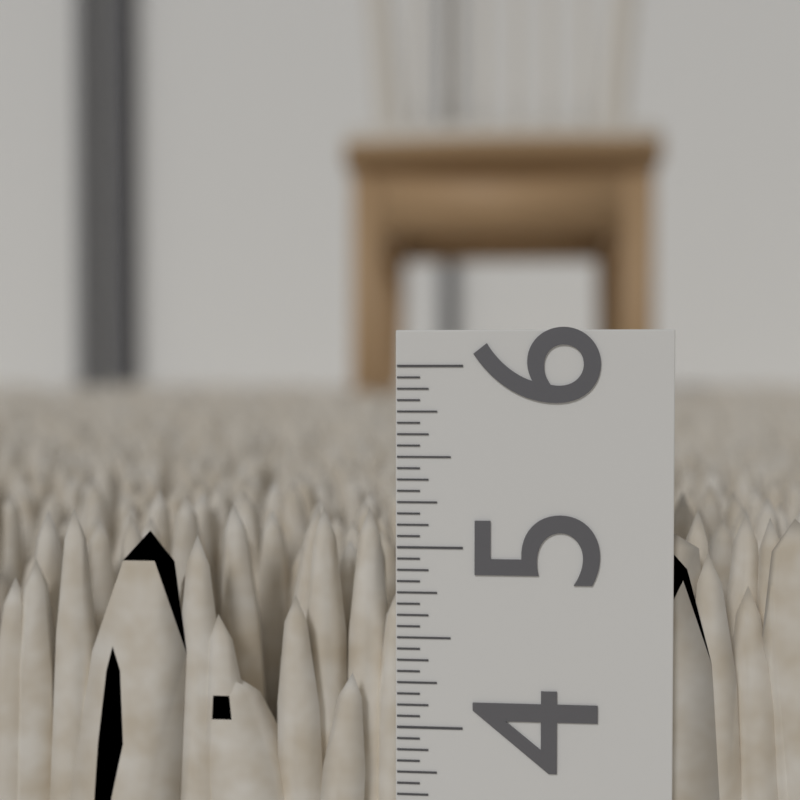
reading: 5.1875 in
